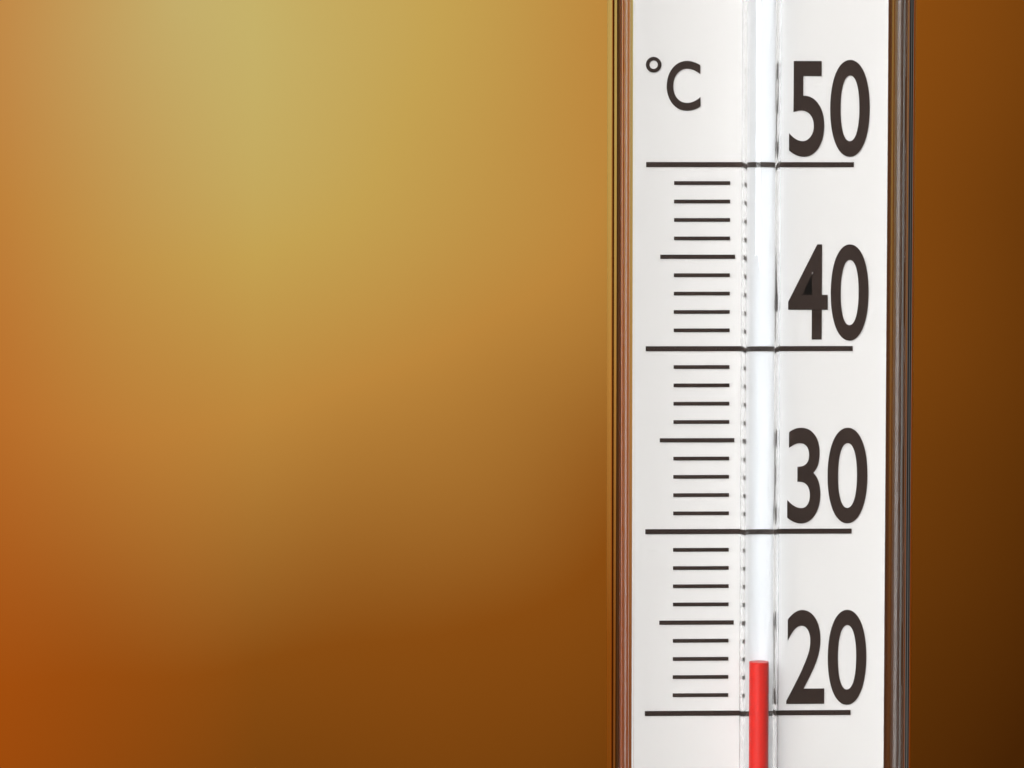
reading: 23 °C
